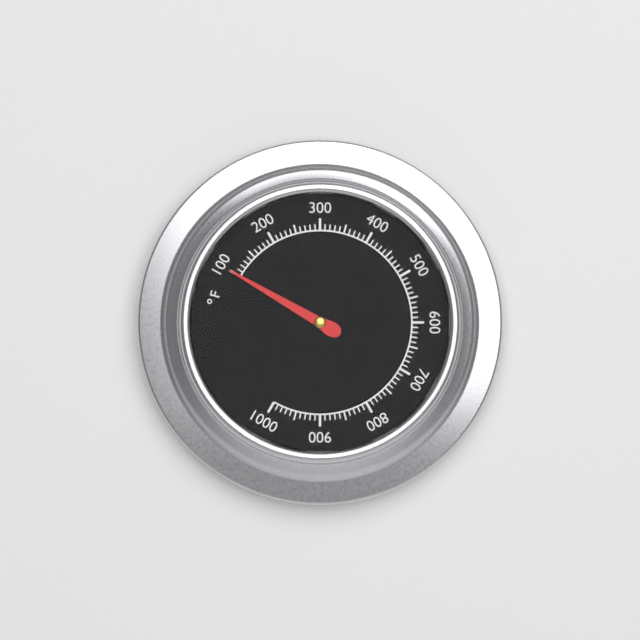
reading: 100 °F
